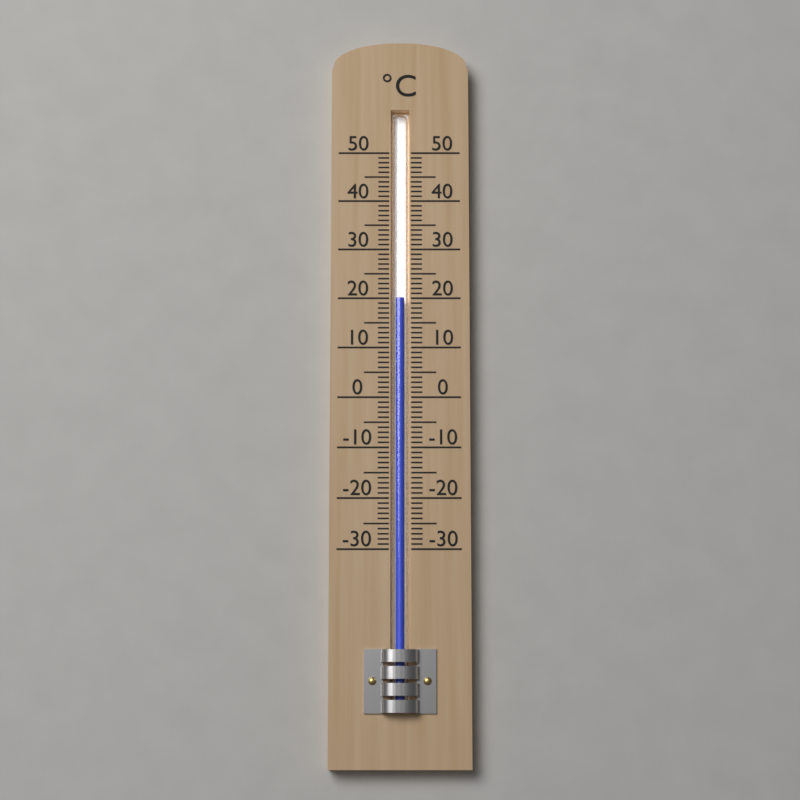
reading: 20 °C
